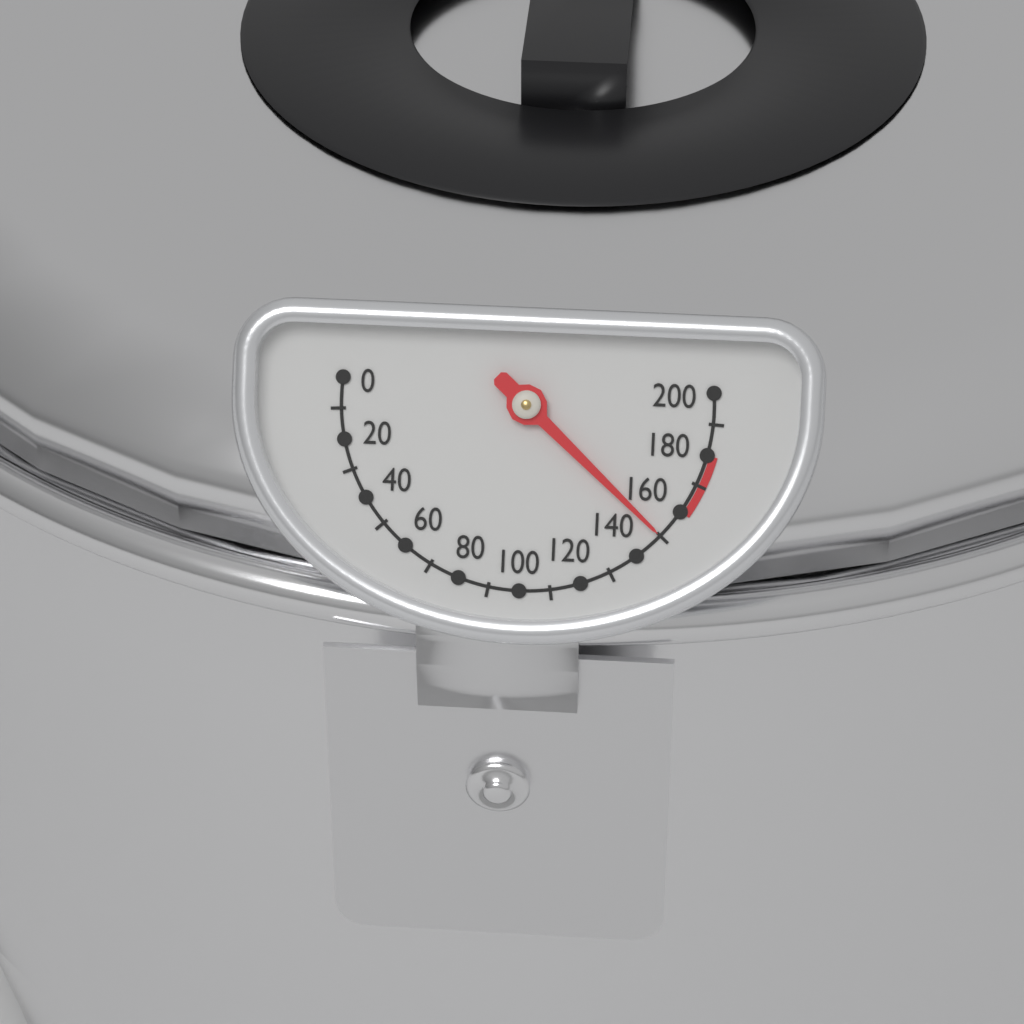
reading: 150 (no unit)
